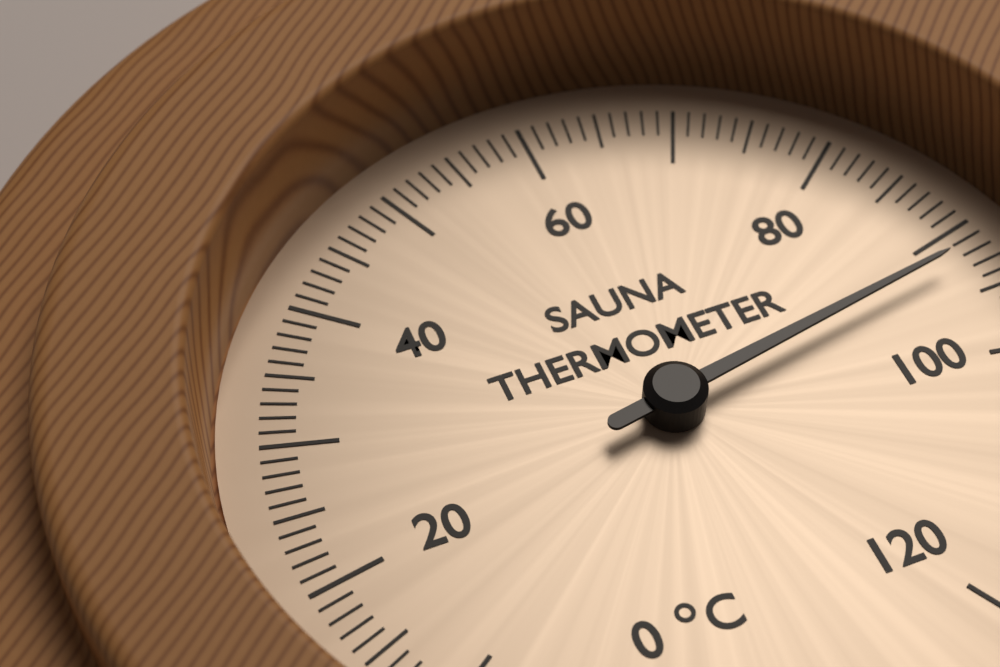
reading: 92 °C
